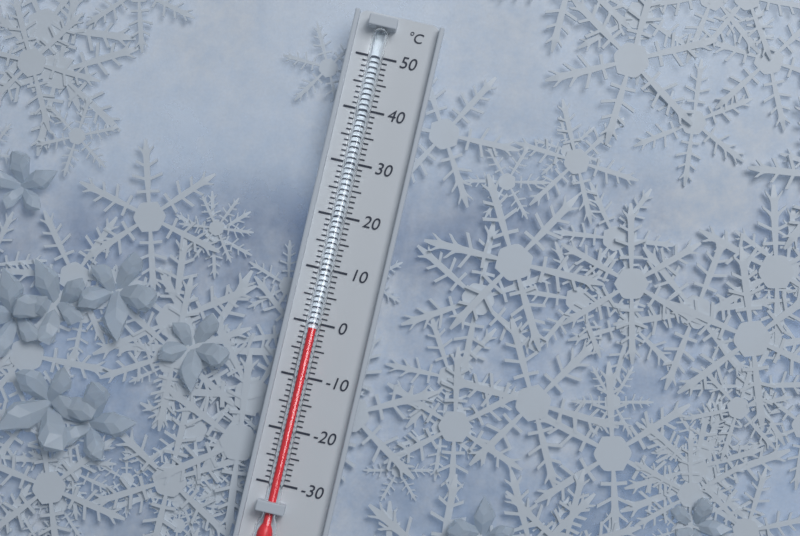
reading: -1 °C
